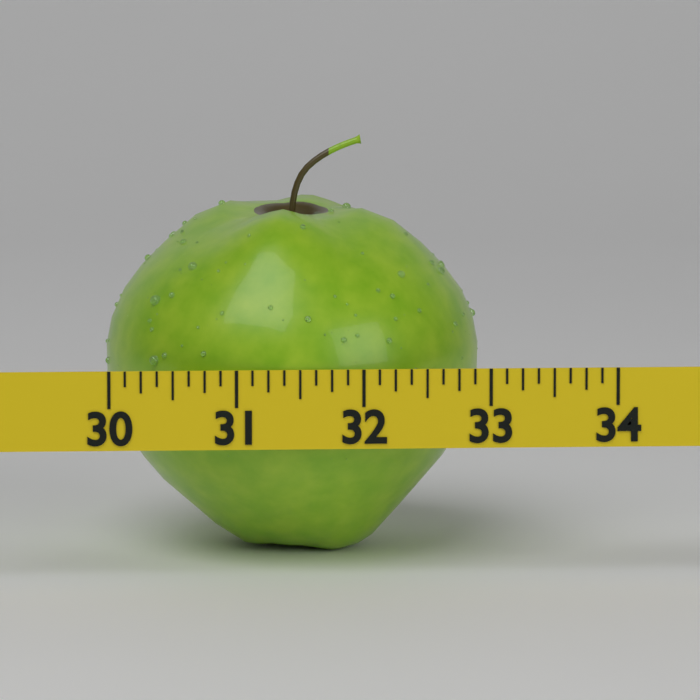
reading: 33.000 (no unit)
